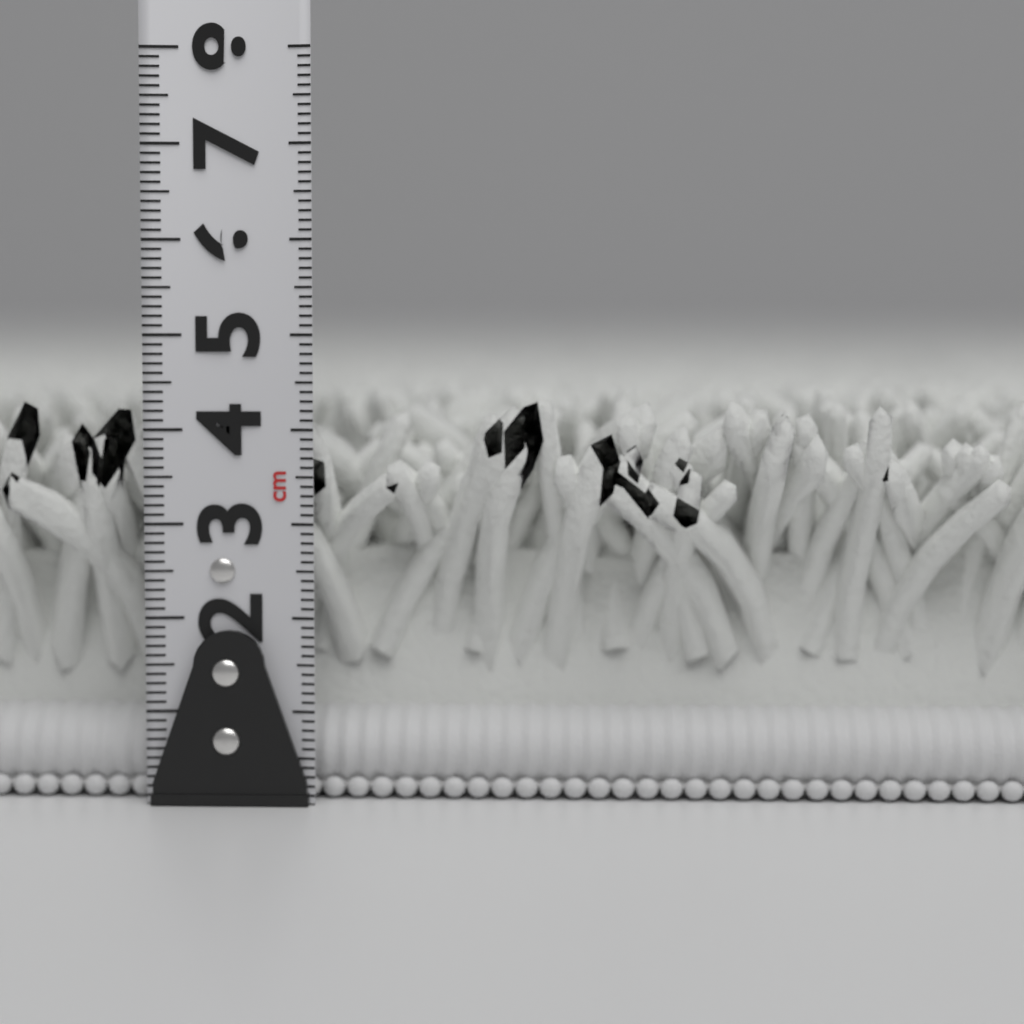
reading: 4.4 cm
